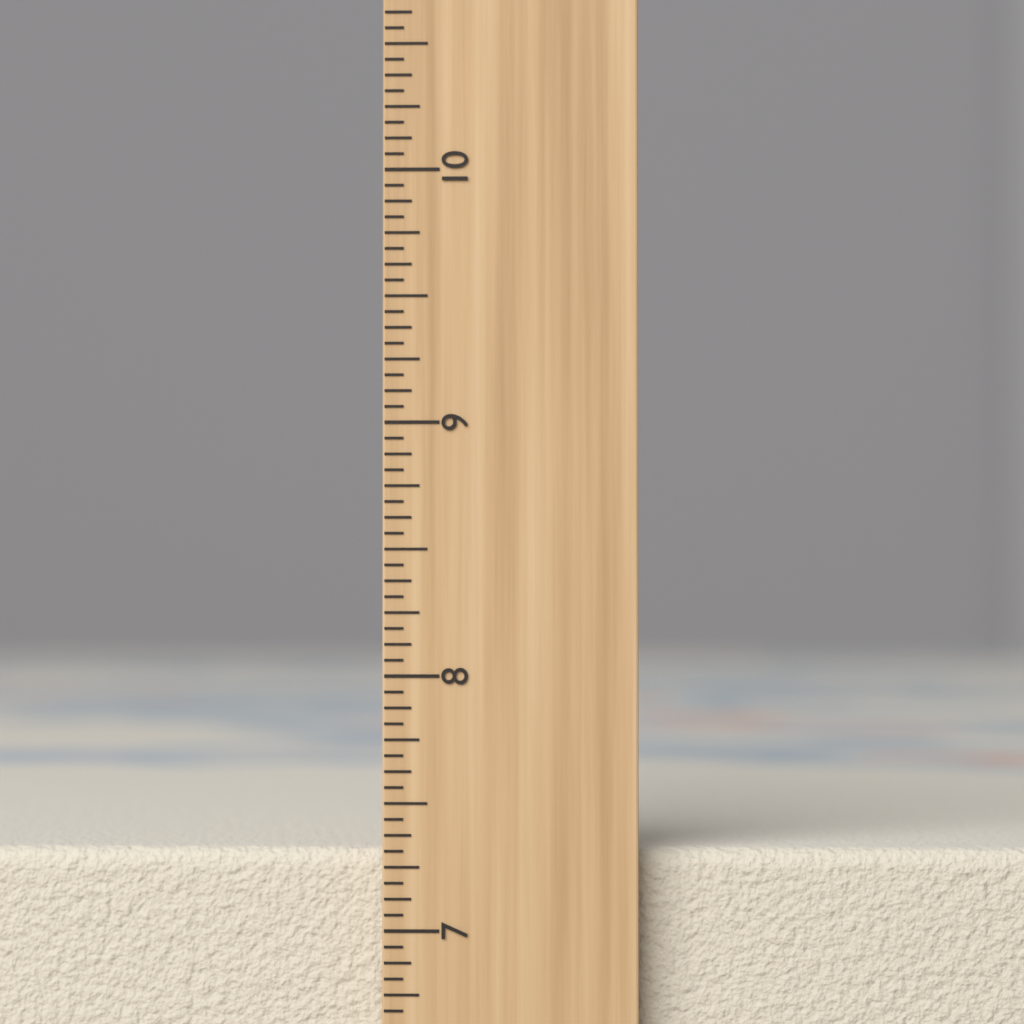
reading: 7.3125 inch
